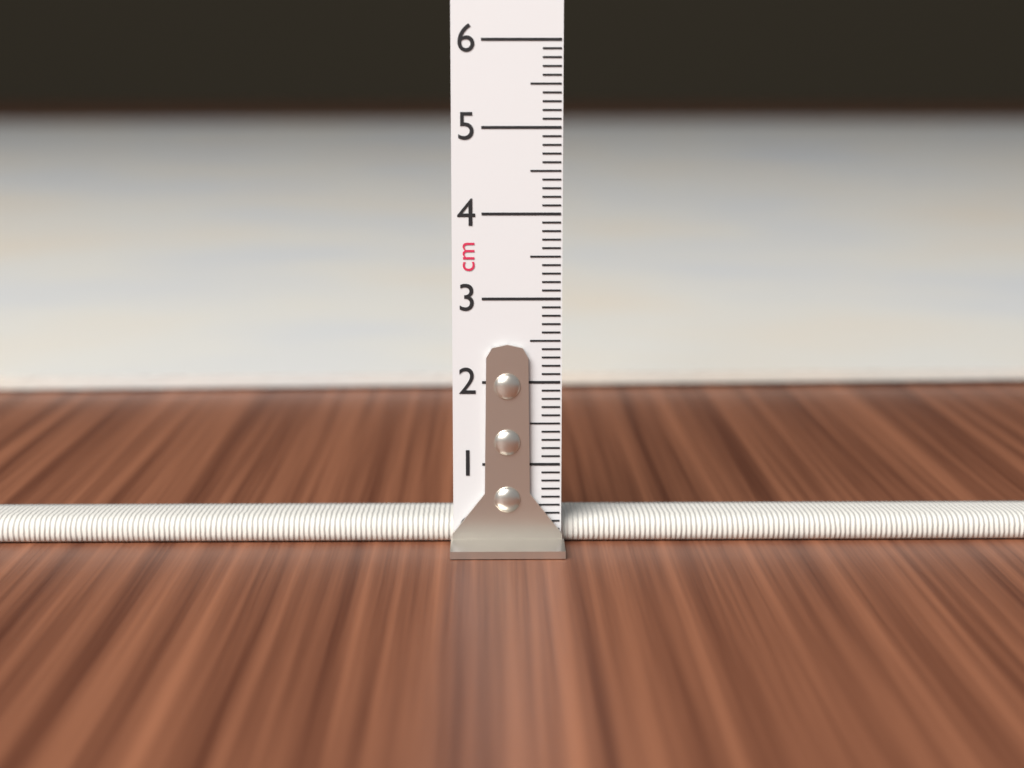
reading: 0.3 cm
